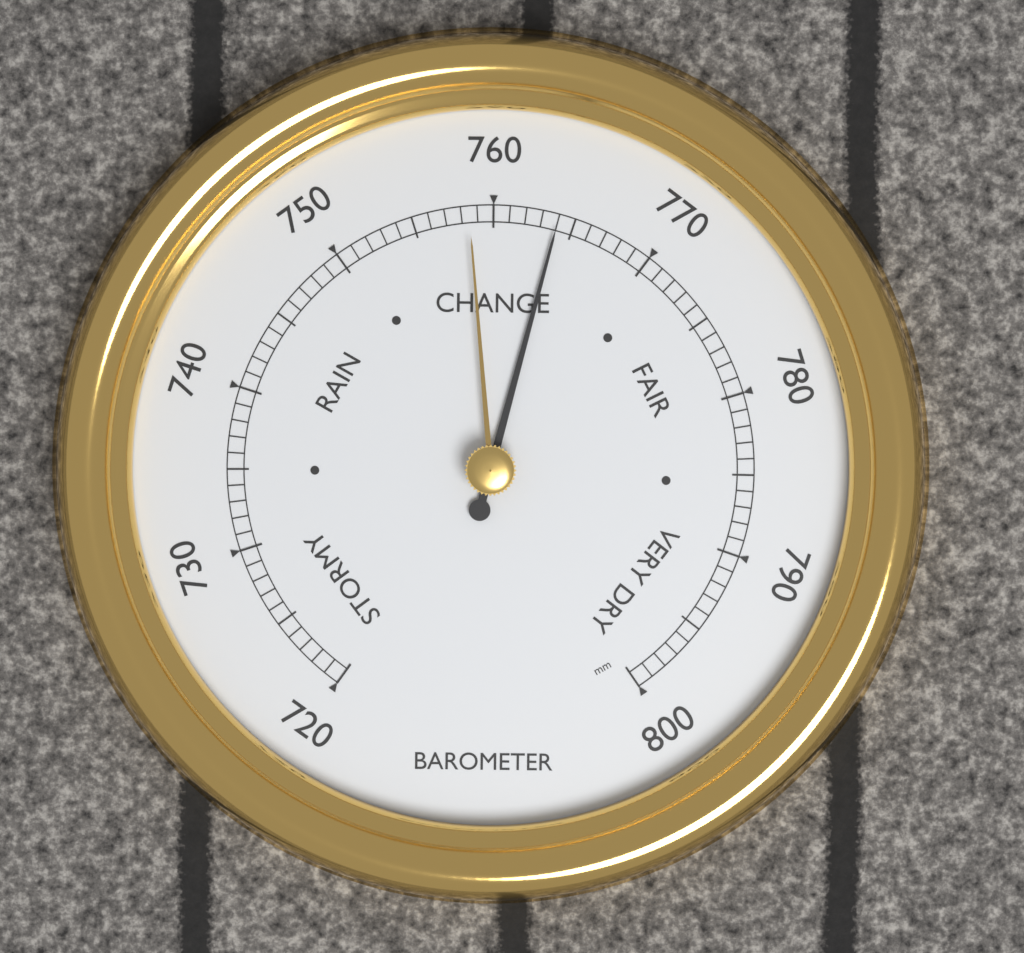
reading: 764 mm
